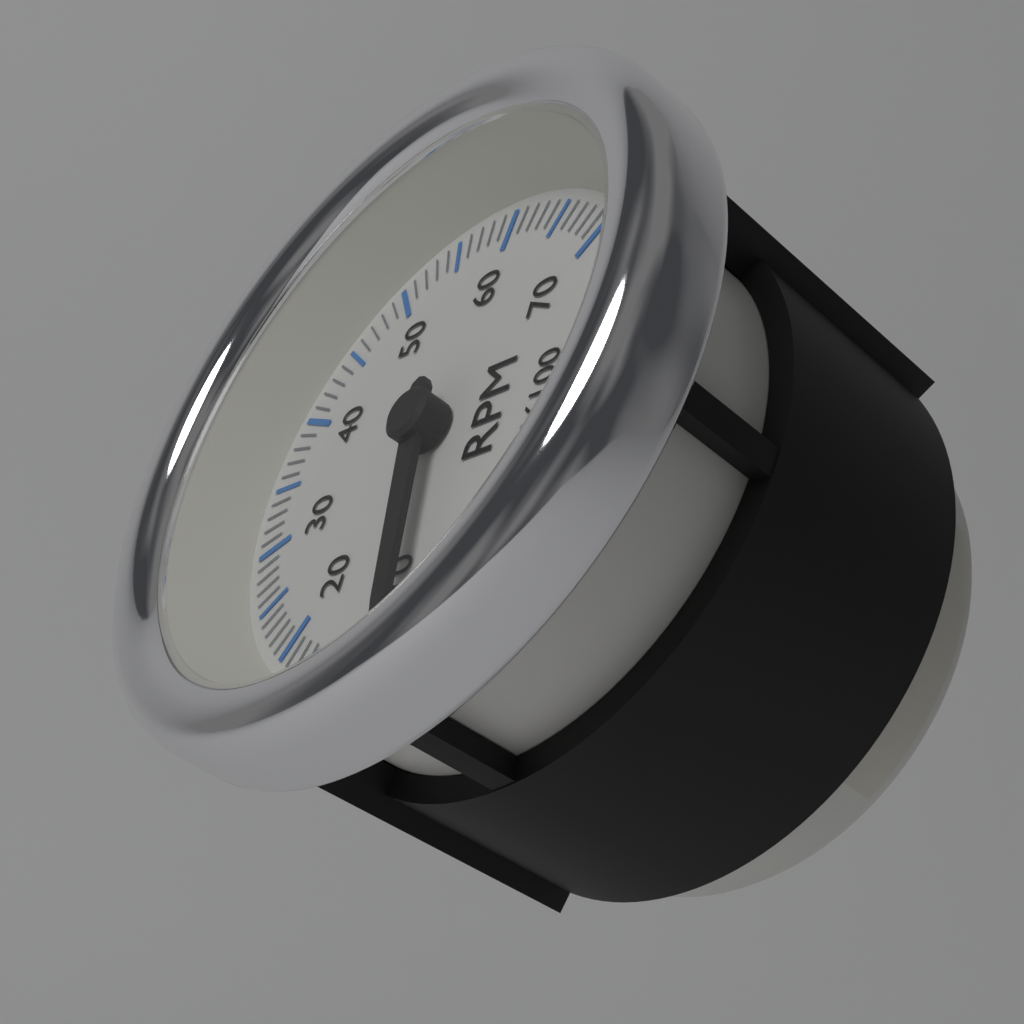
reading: 900 RPM
